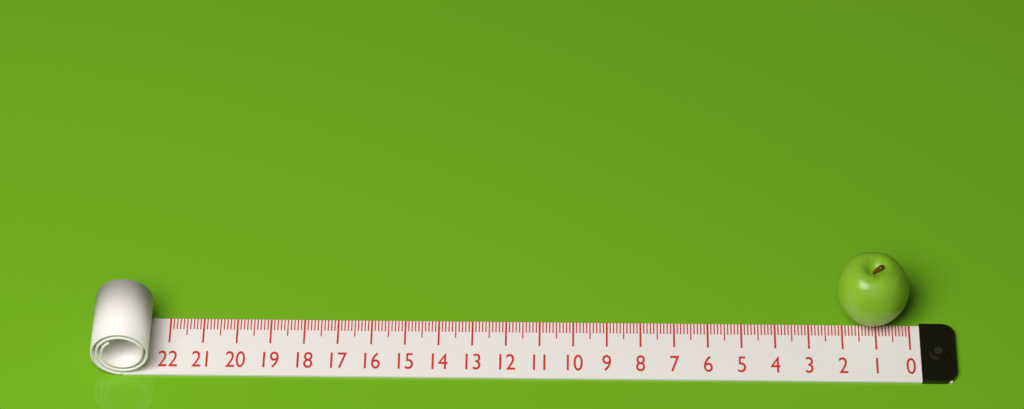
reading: 2.2 (no unit)
